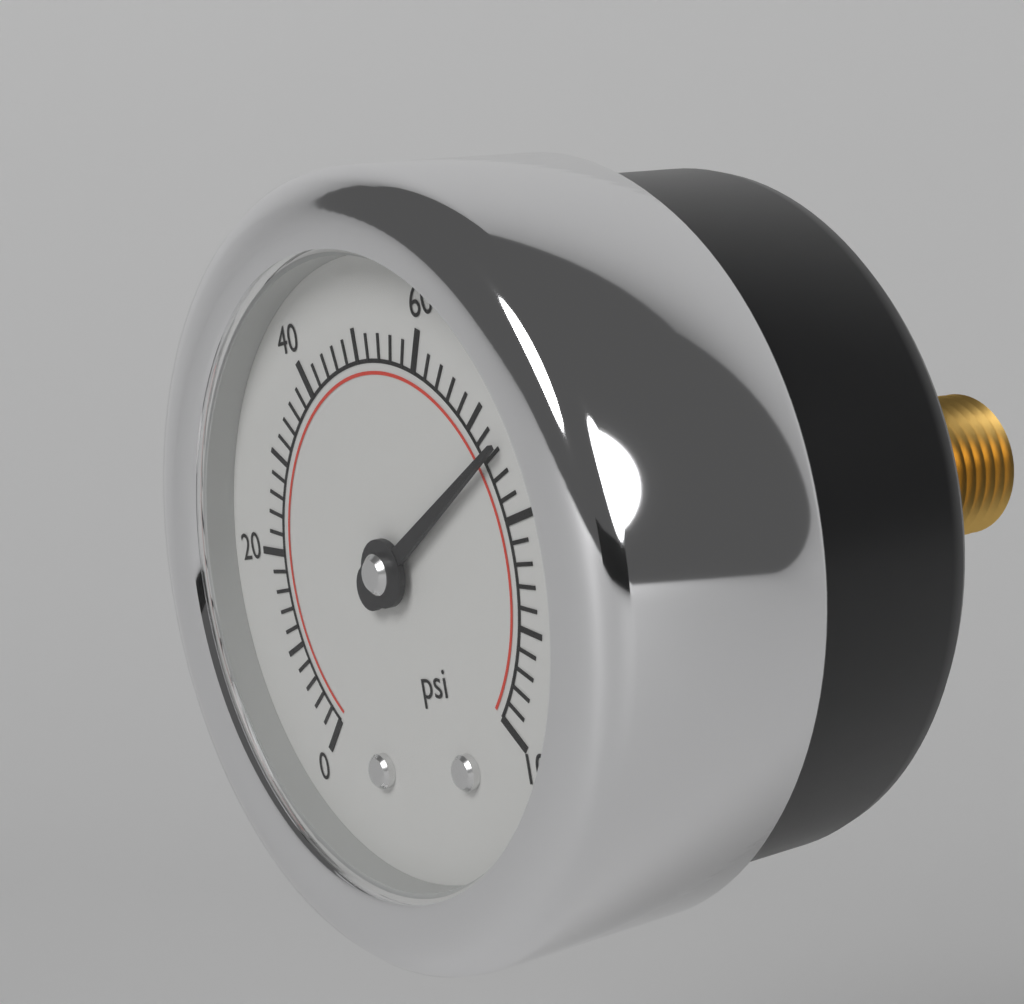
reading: 74 psi
